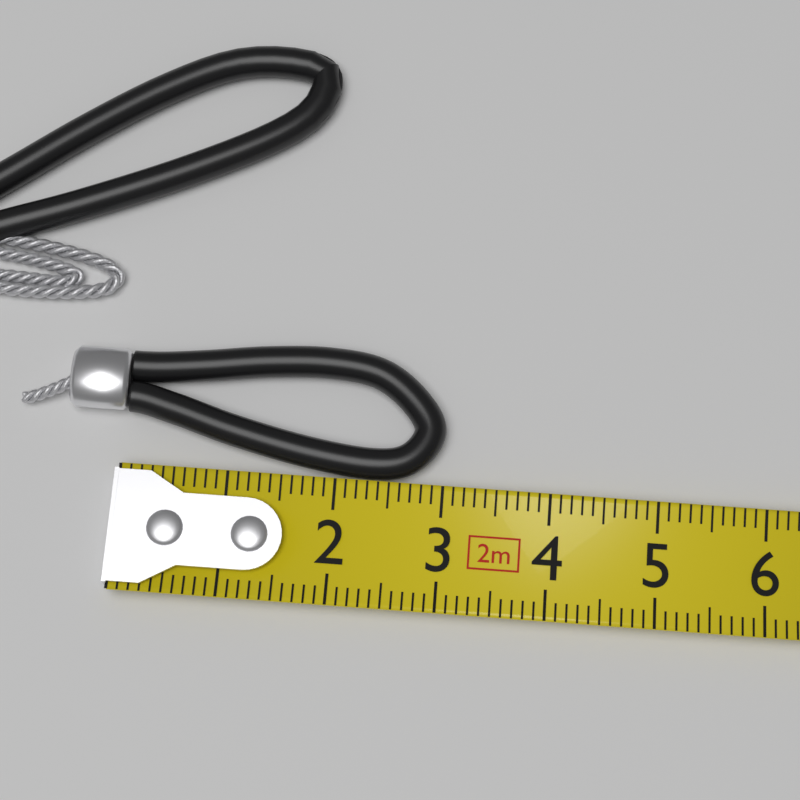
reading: 3.0 cm
